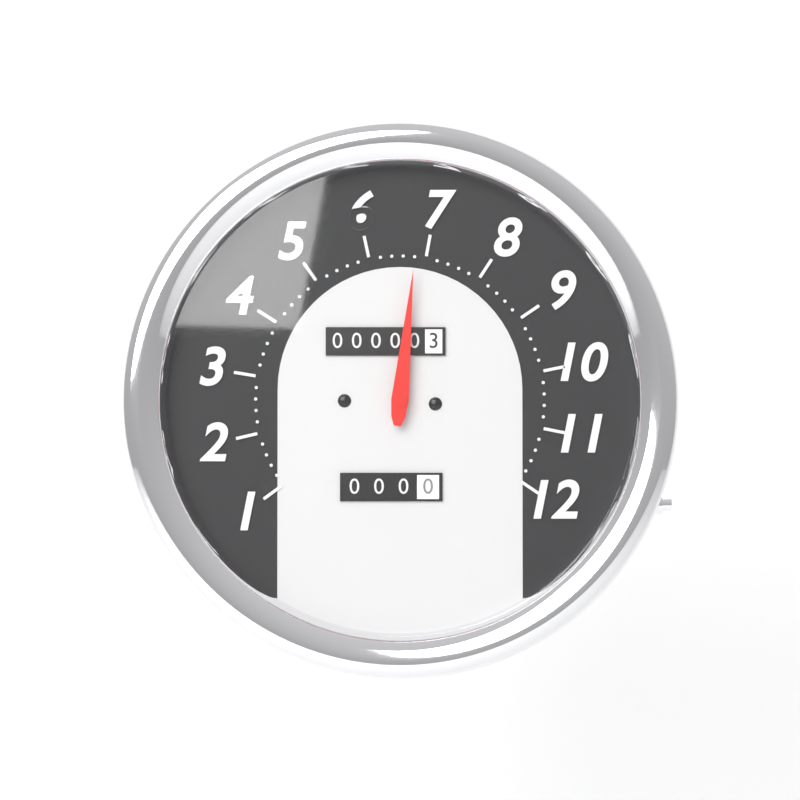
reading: 6.8 (no unit)
